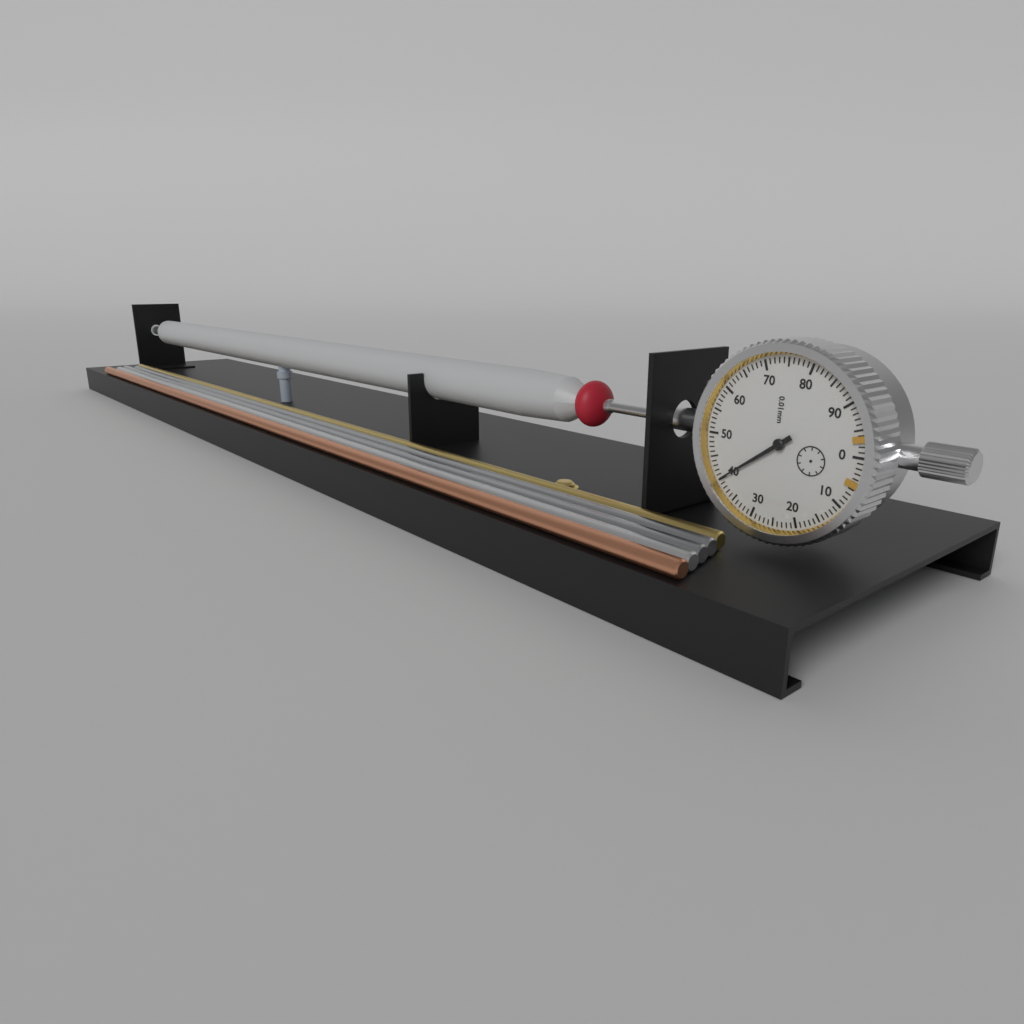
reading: 0.40 mm
